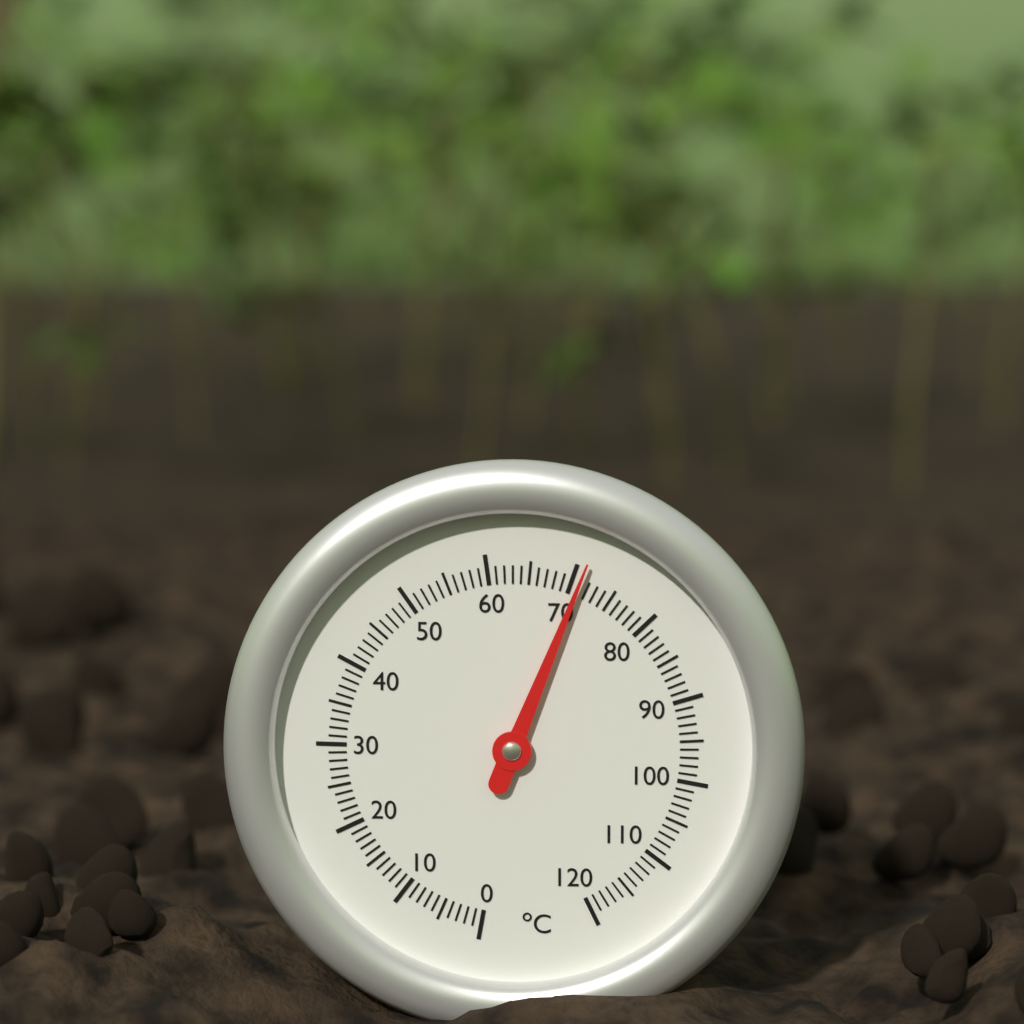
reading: 71 °C
